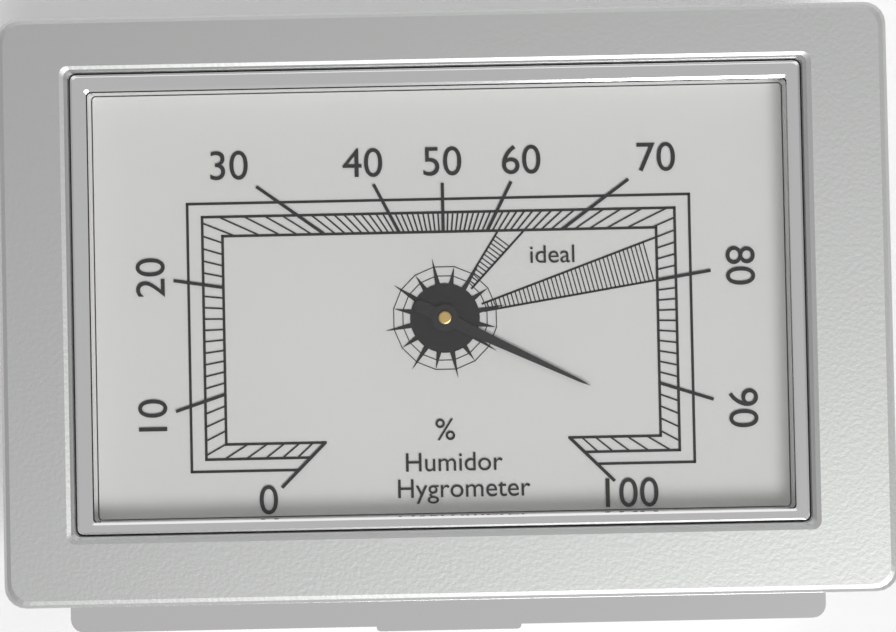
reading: 93 %
